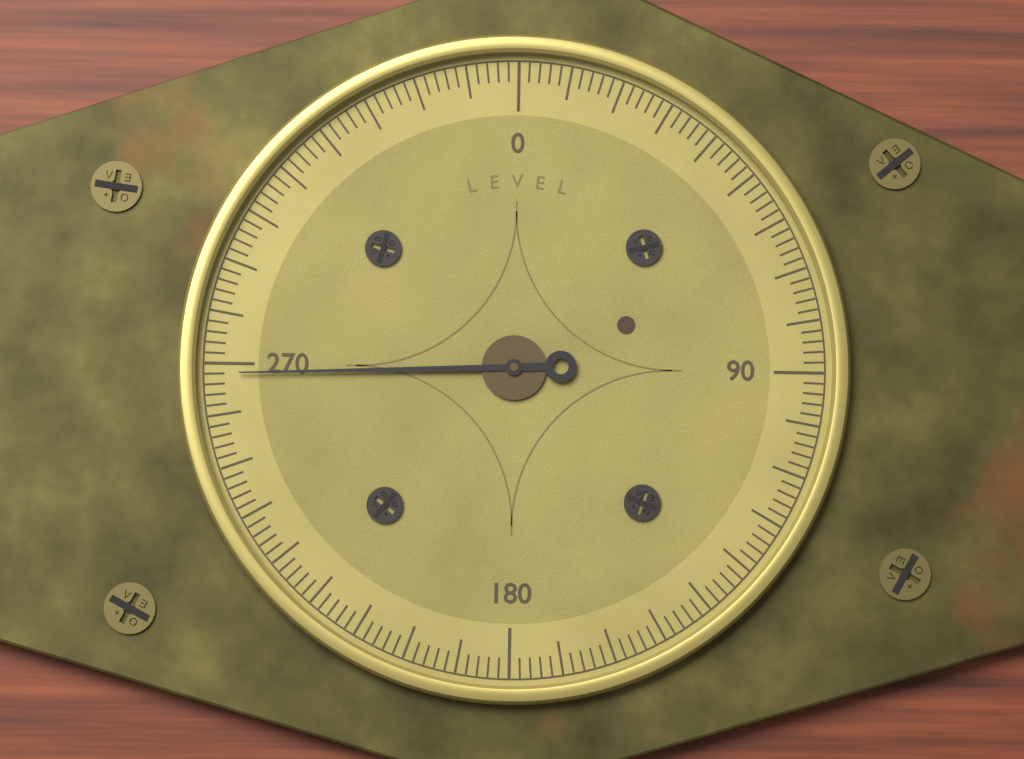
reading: 268 (no unit)
